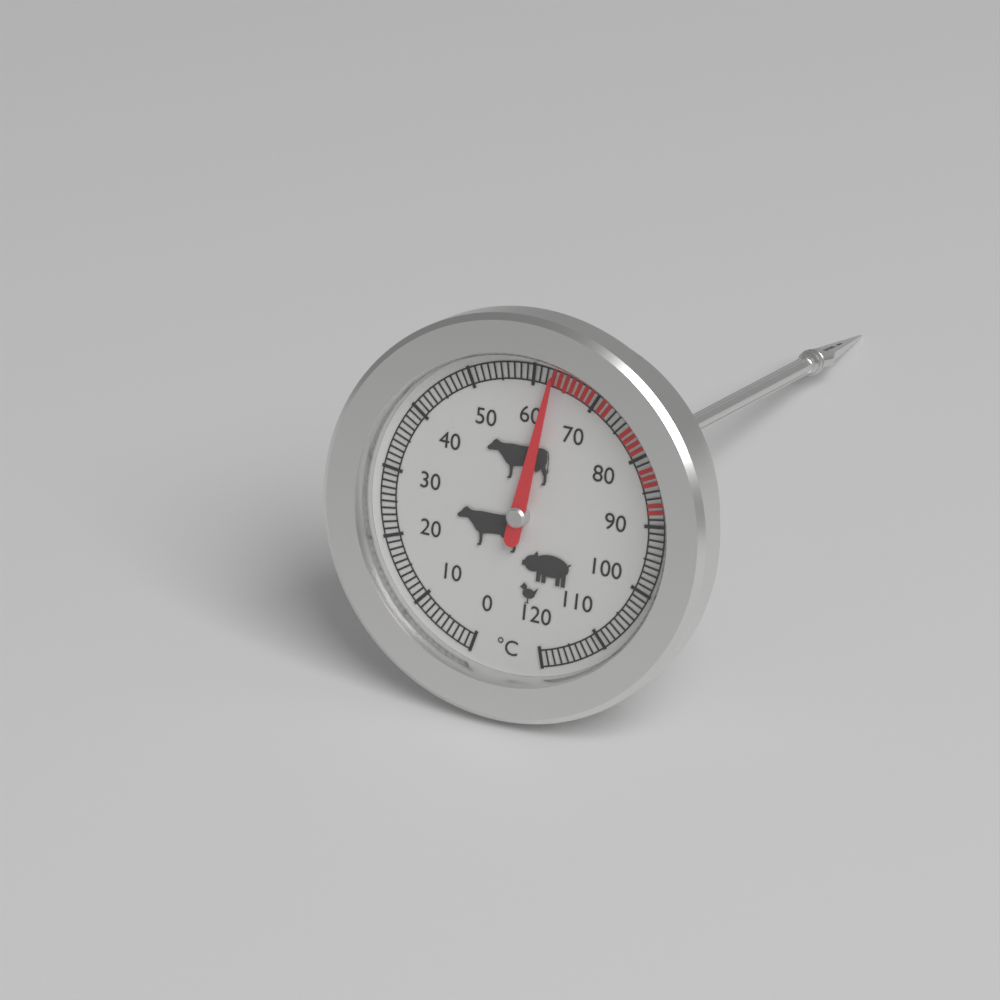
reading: 63 °C
